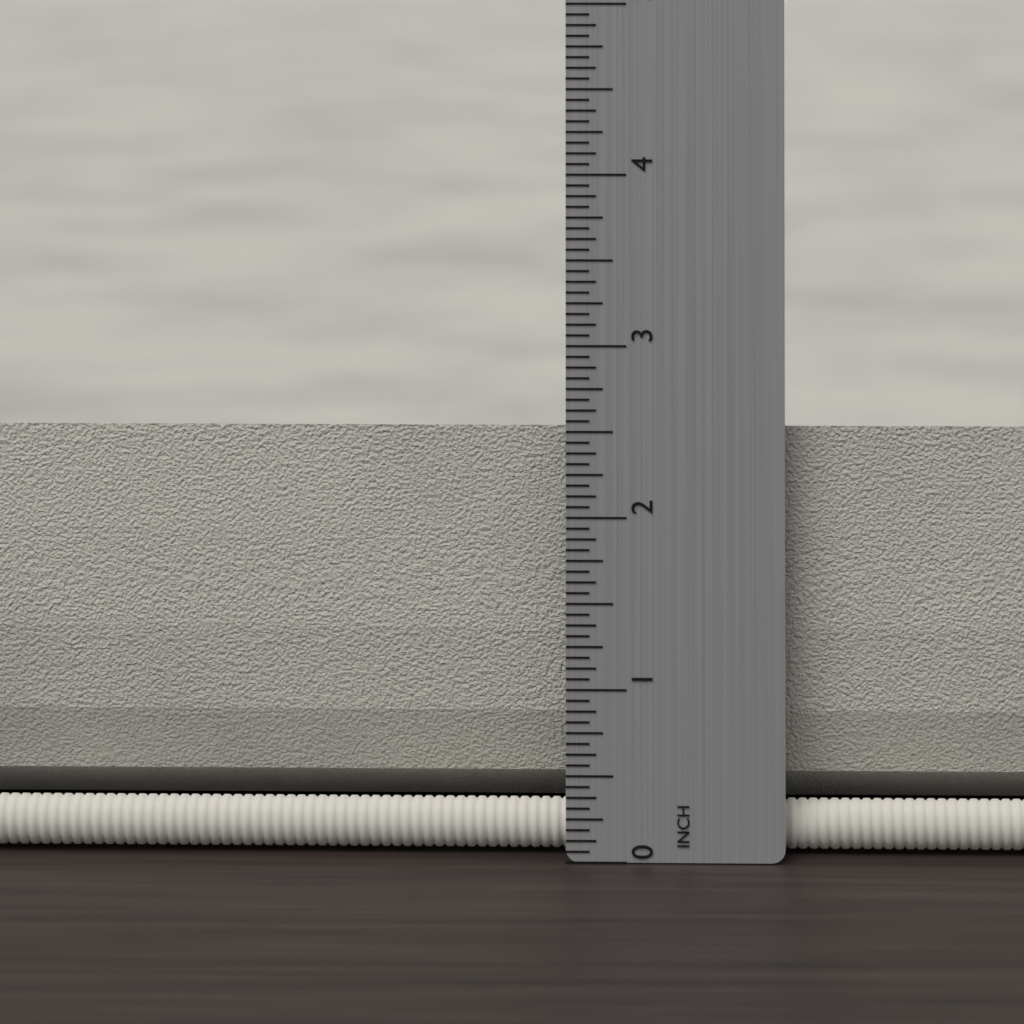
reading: 2.5000 in
